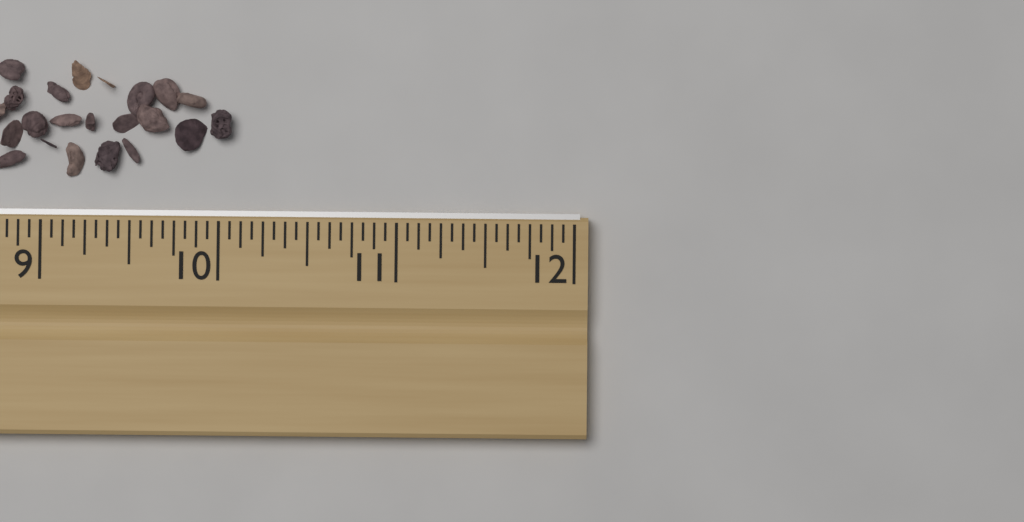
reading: 10.0625 in
